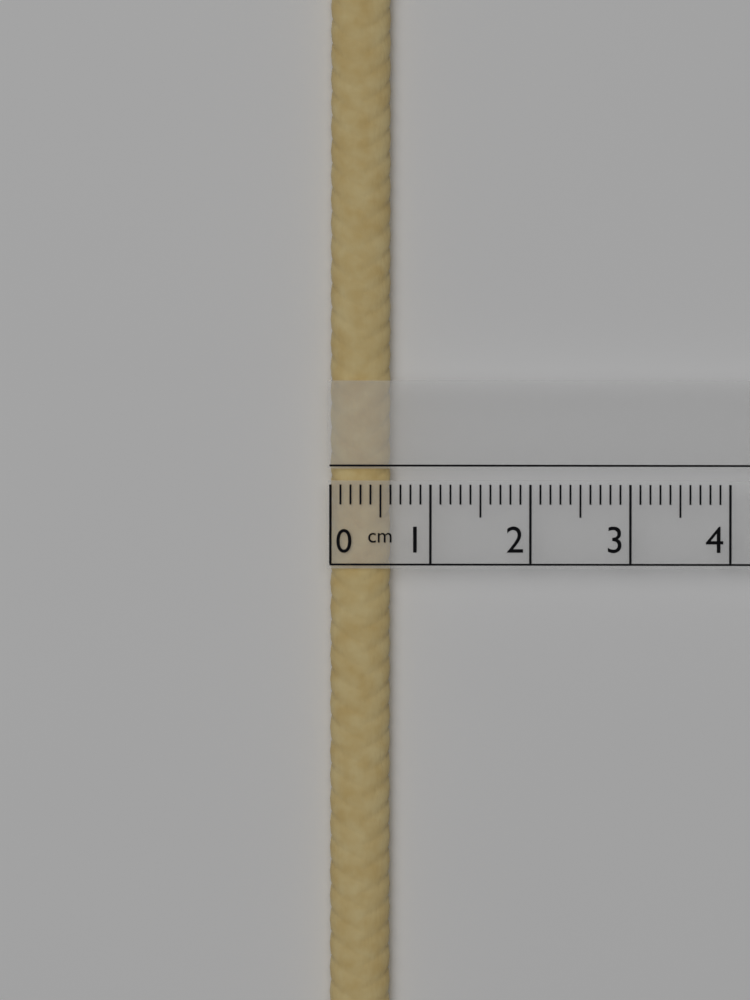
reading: 0.6 cm
